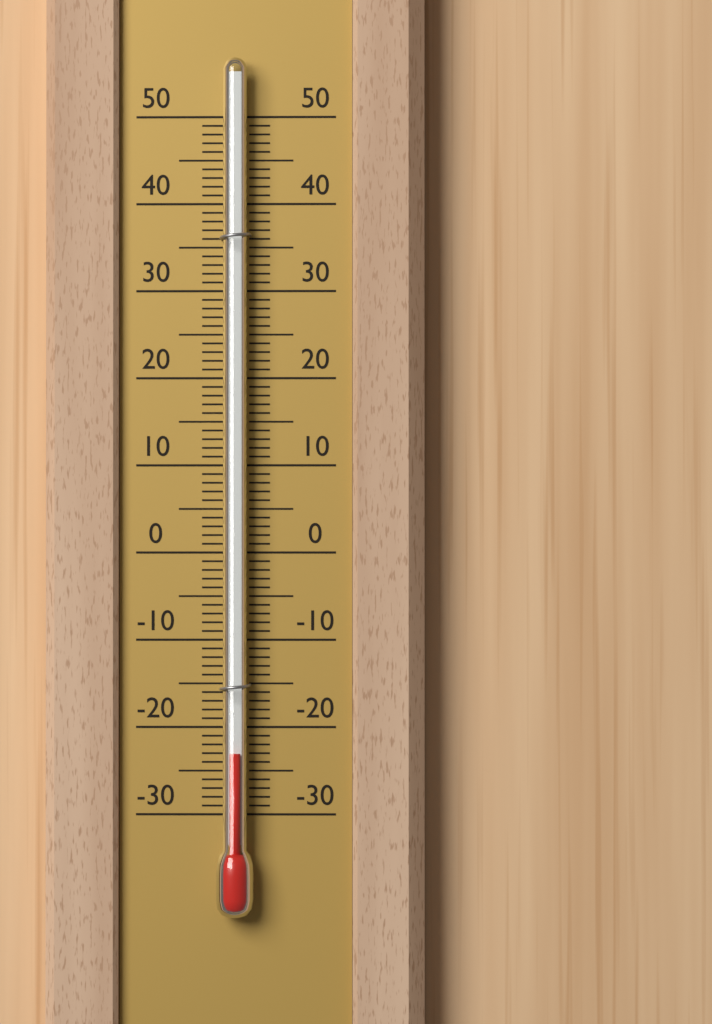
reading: -23 (no unit)
